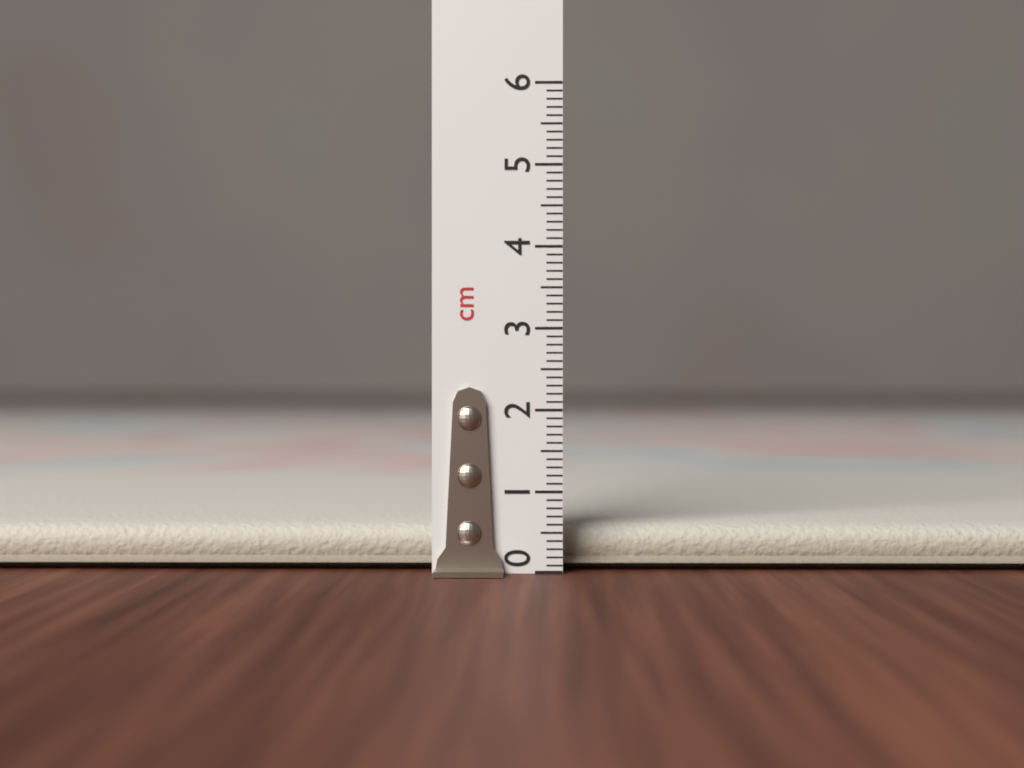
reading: 0.6 cm
